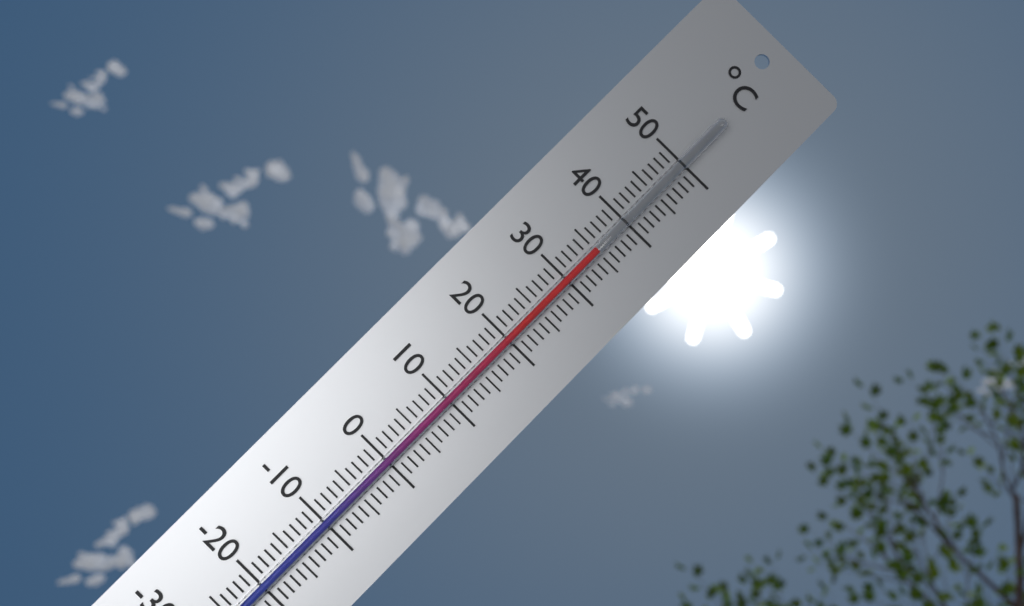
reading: 35 °C
